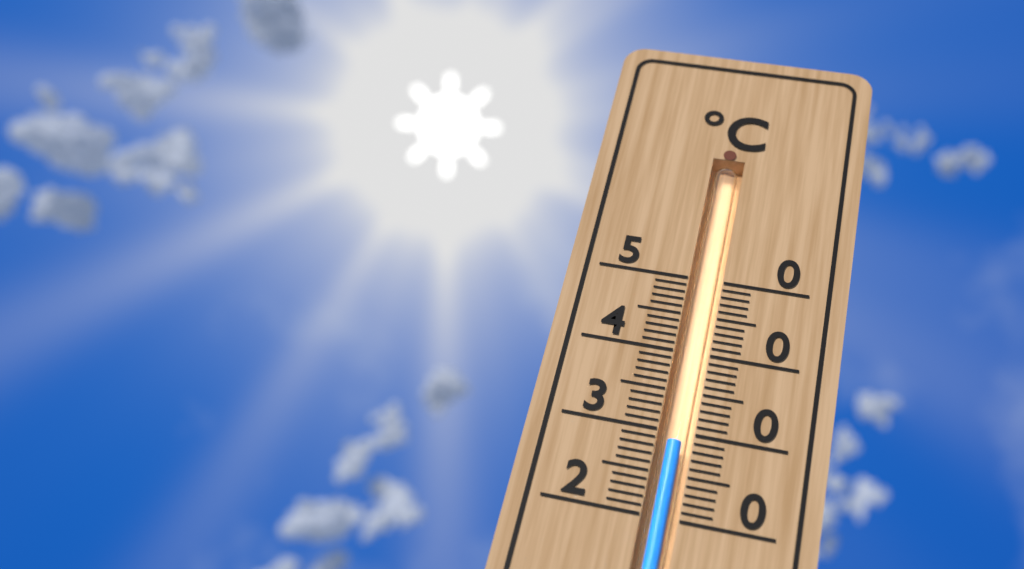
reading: 29 °C
